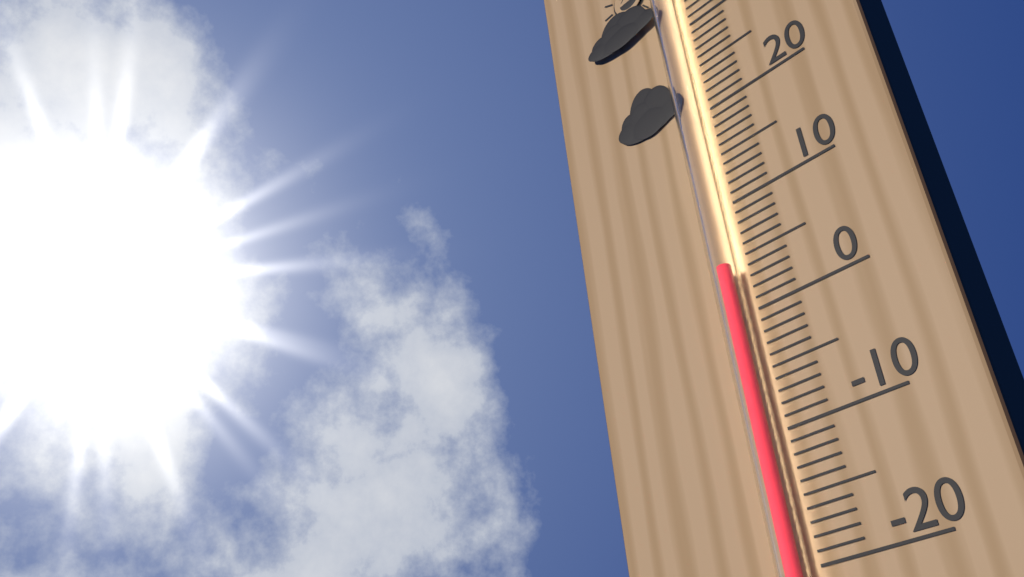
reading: 4 °C
